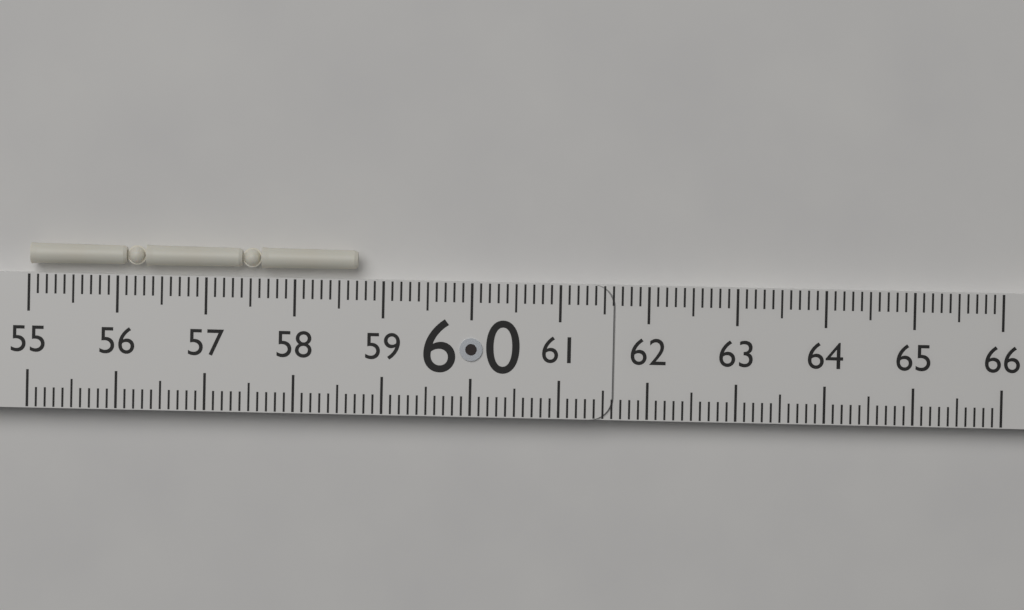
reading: 58.7 (no unit)
